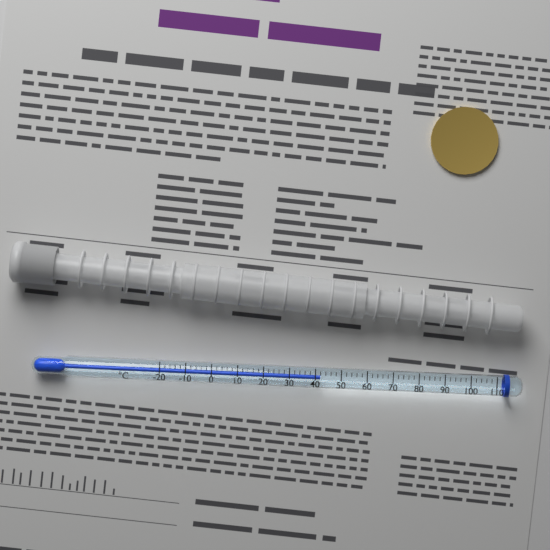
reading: 42 °C
